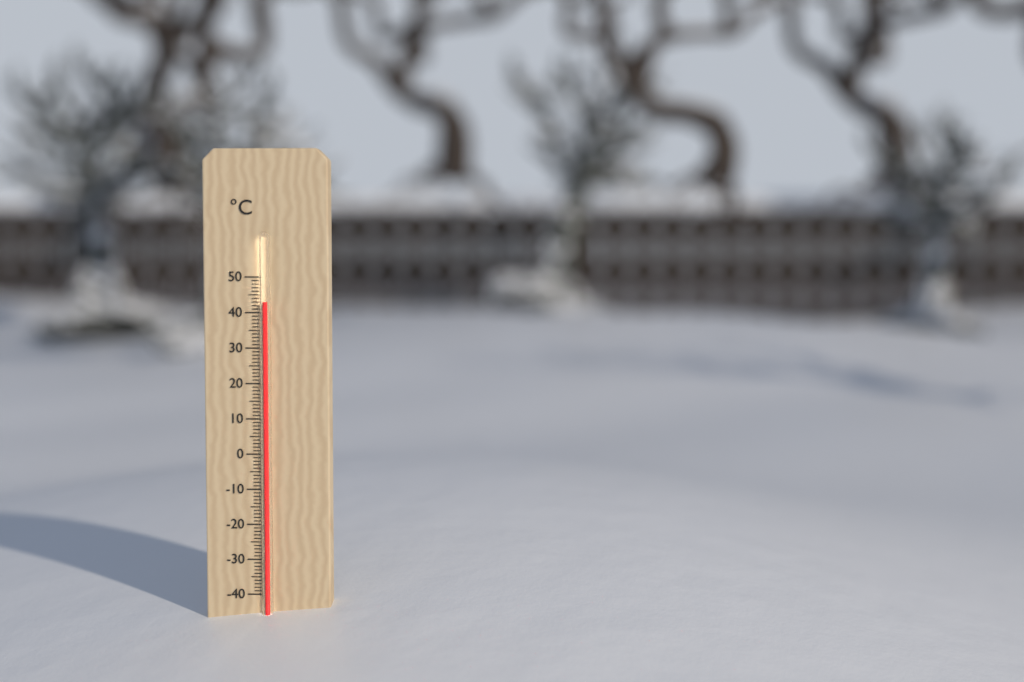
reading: 43 °C
